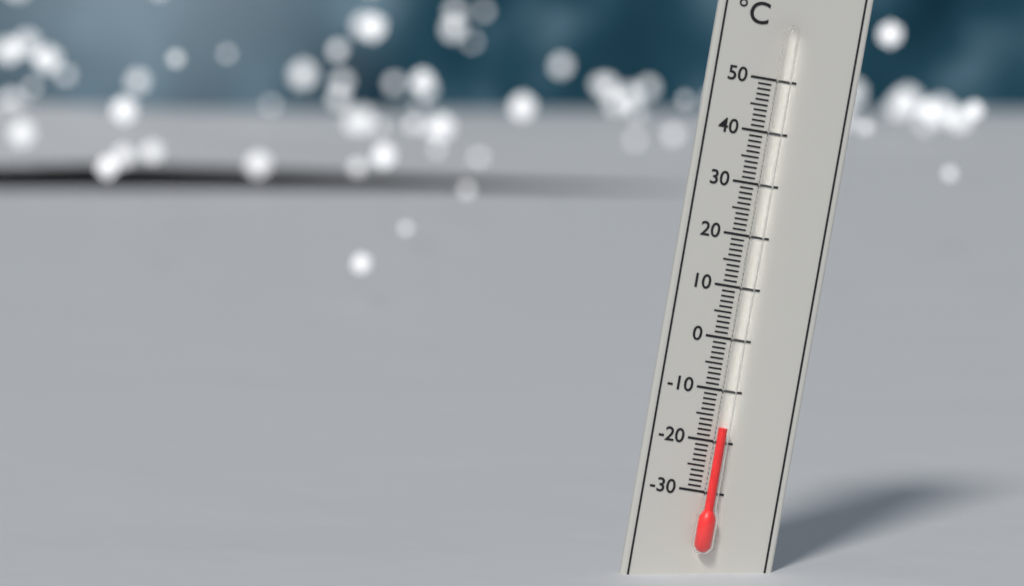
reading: -17 °C
